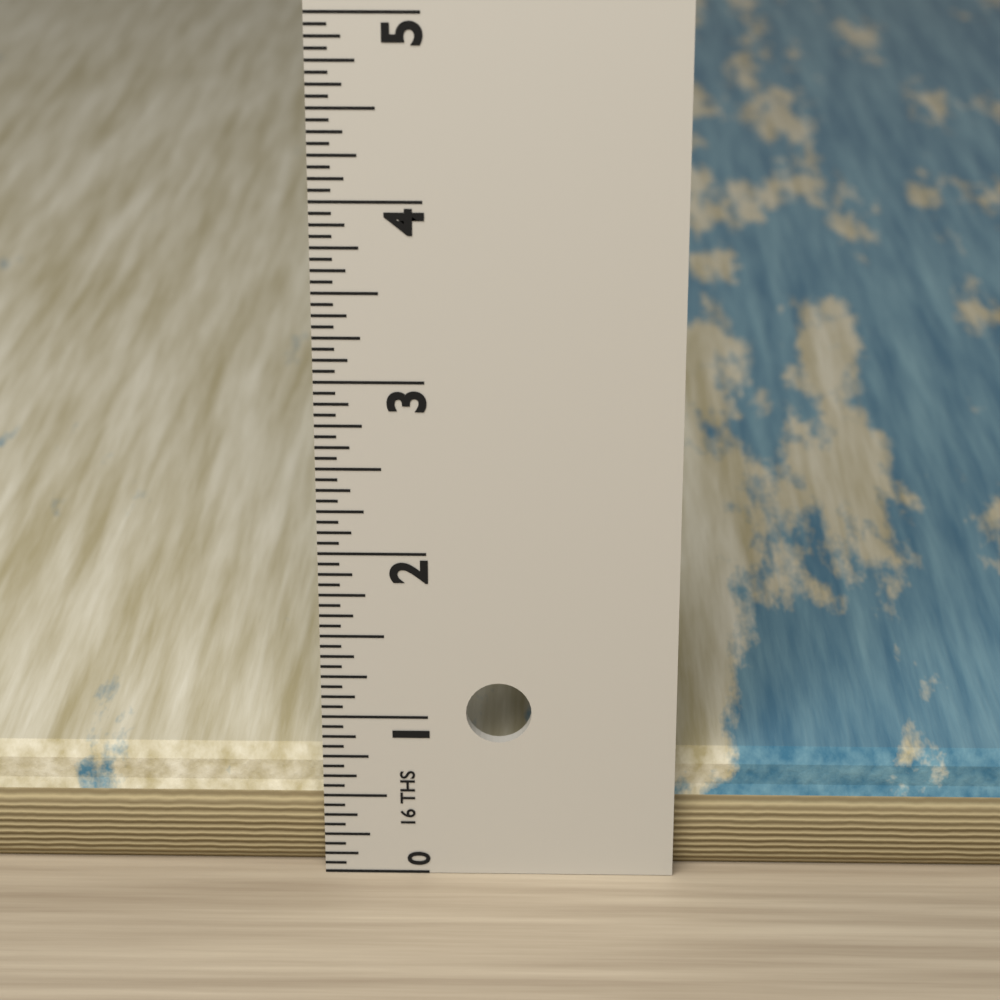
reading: 0.6875 in
